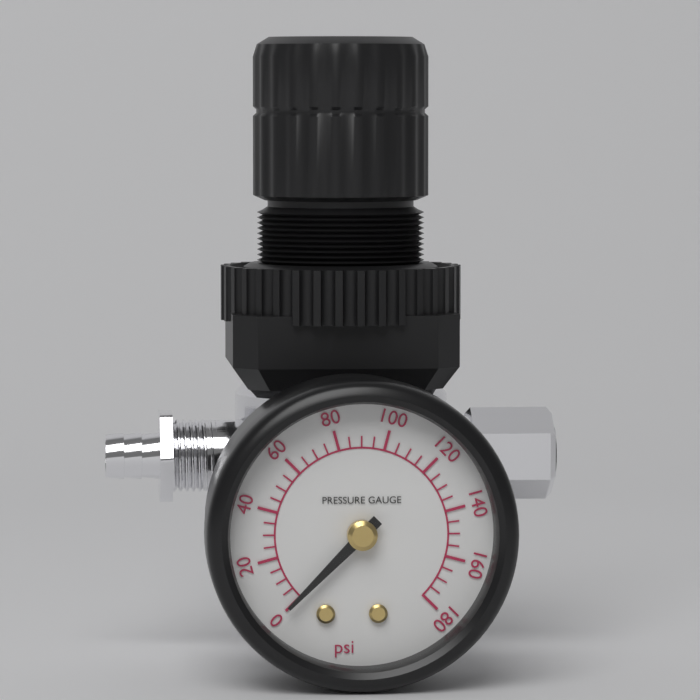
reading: 0 psi
